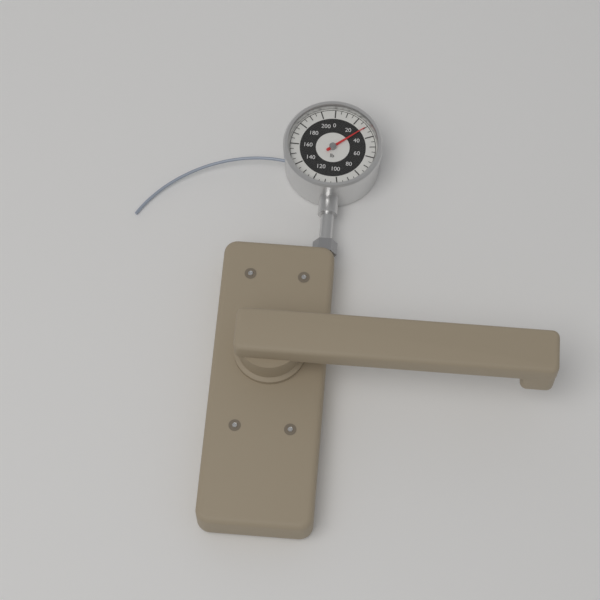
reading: 30 lb
